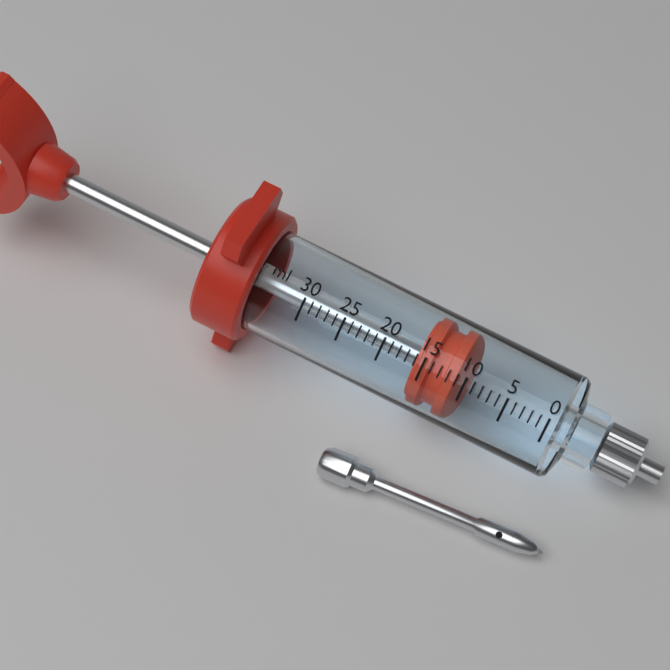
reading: 11 ml
